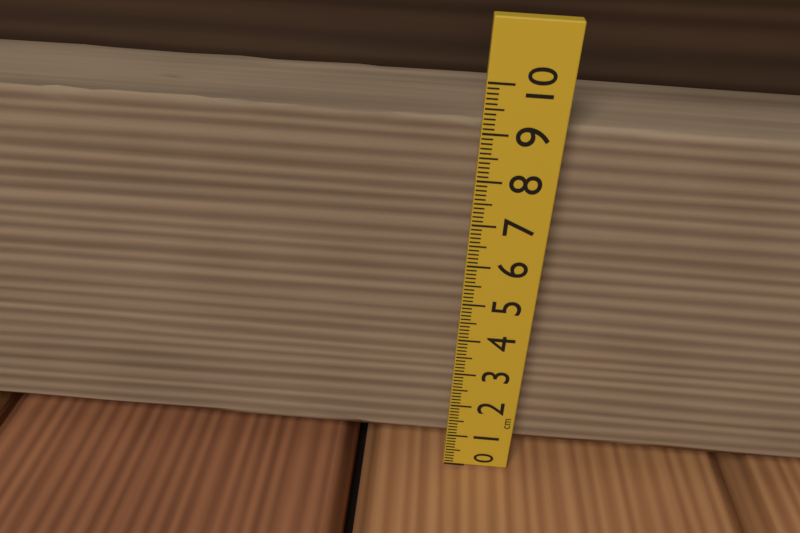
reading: 9.4 cm
